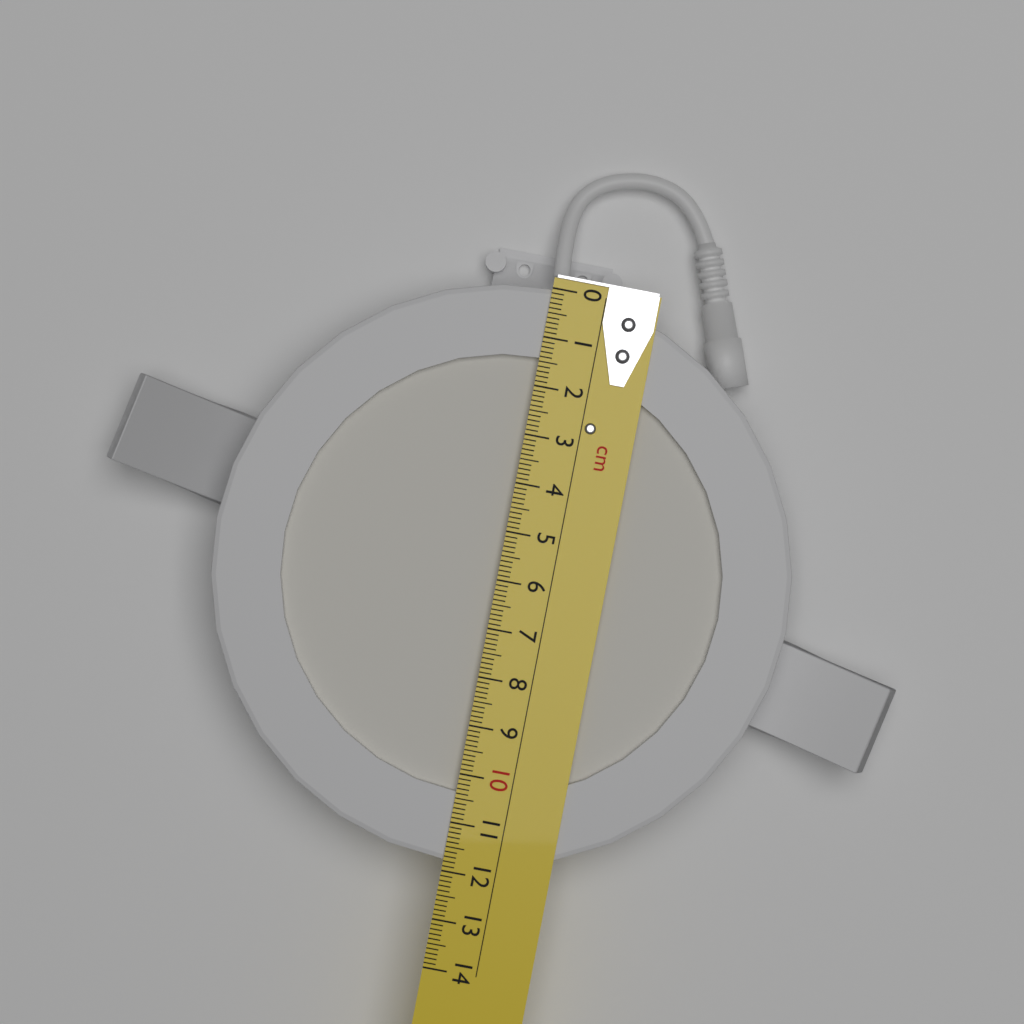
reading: 11.8 cm
